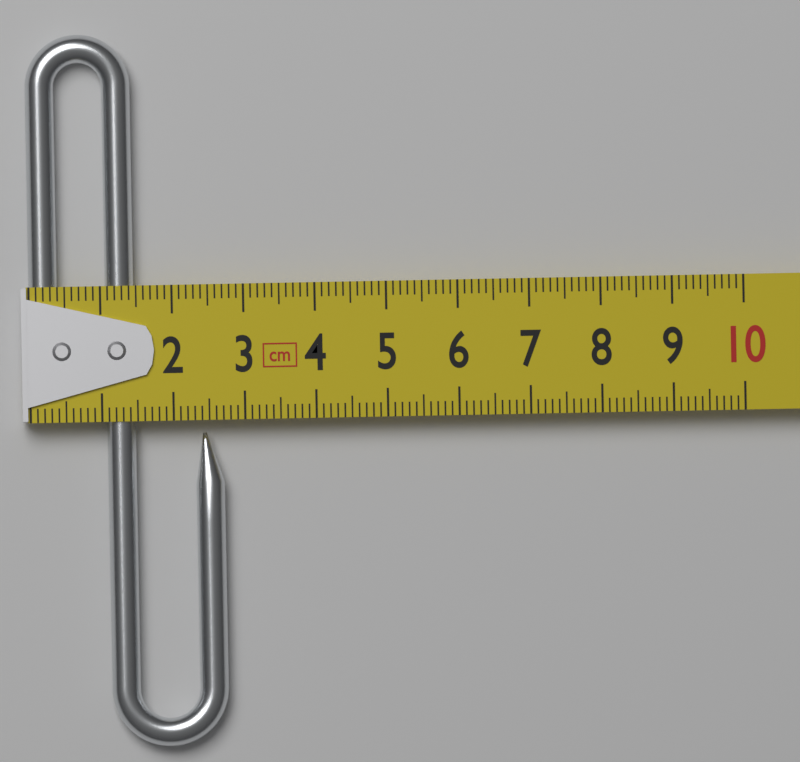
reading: 2.7 cm
